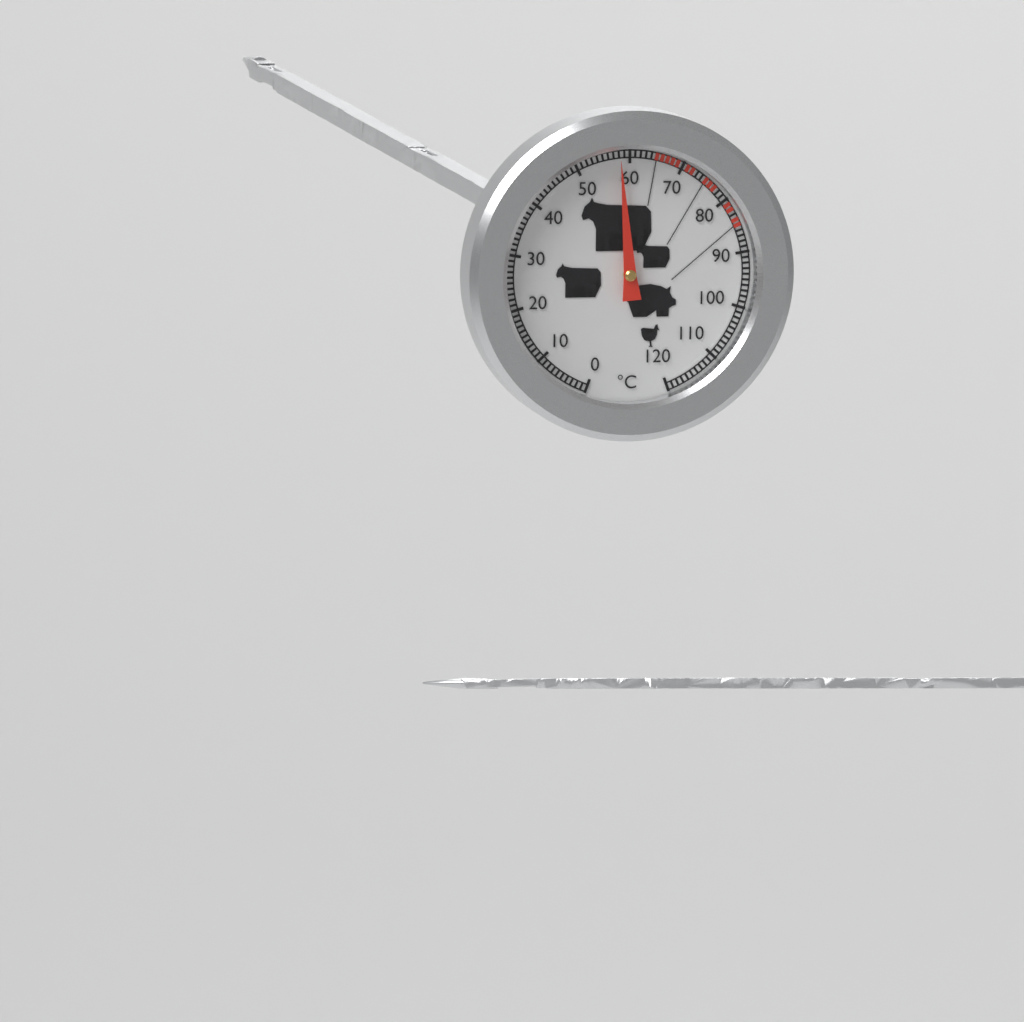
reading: 58 °C
